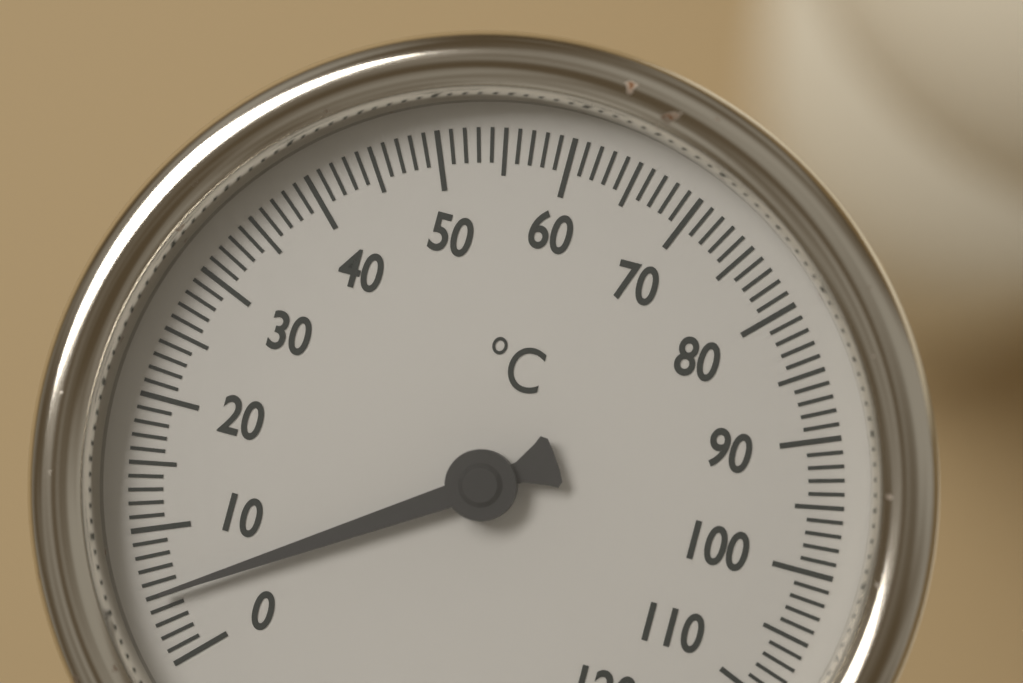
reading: 5 °C
